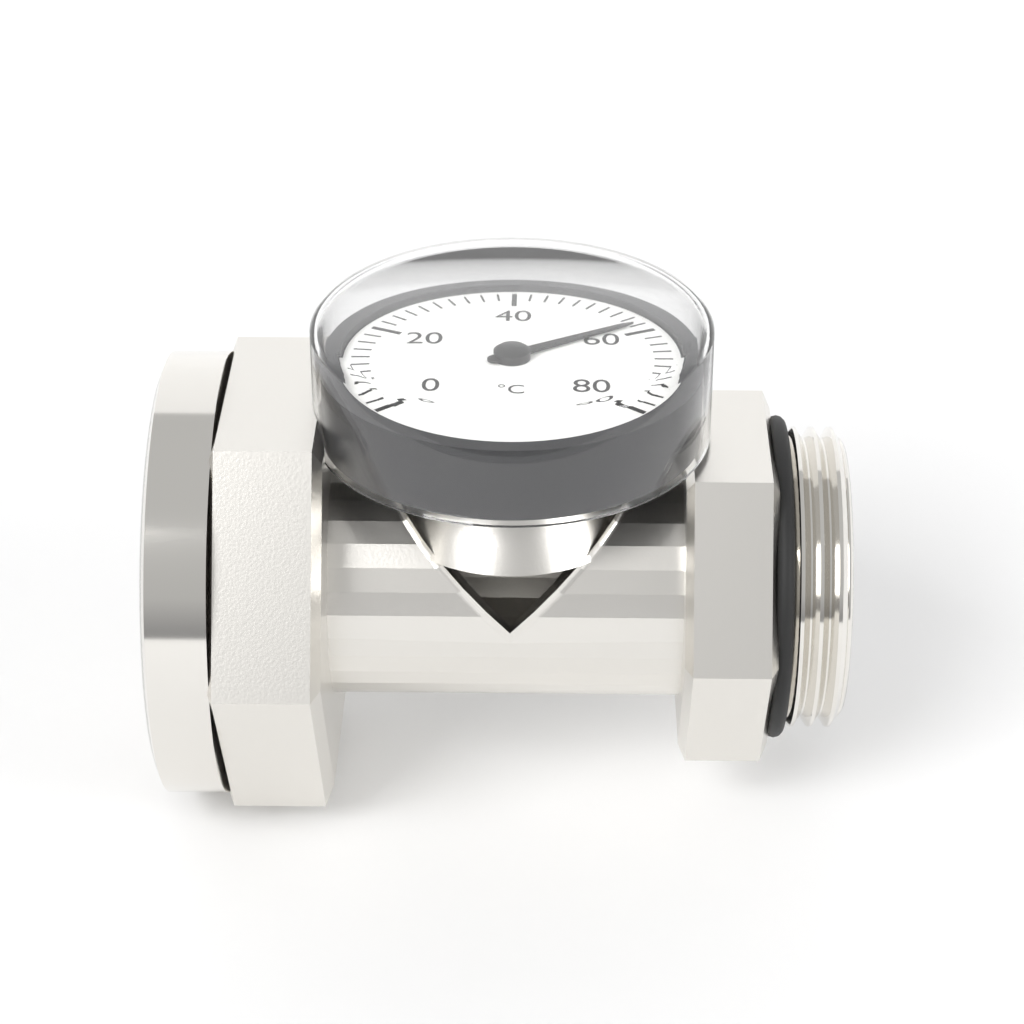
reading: 58 °C
